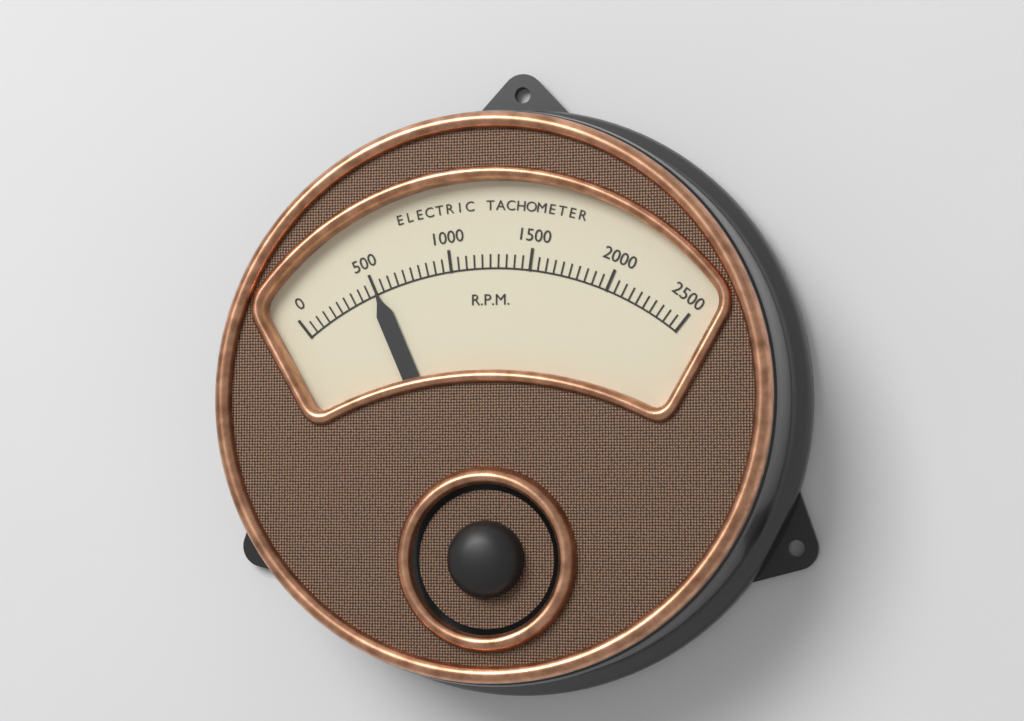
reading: 500 RPM
